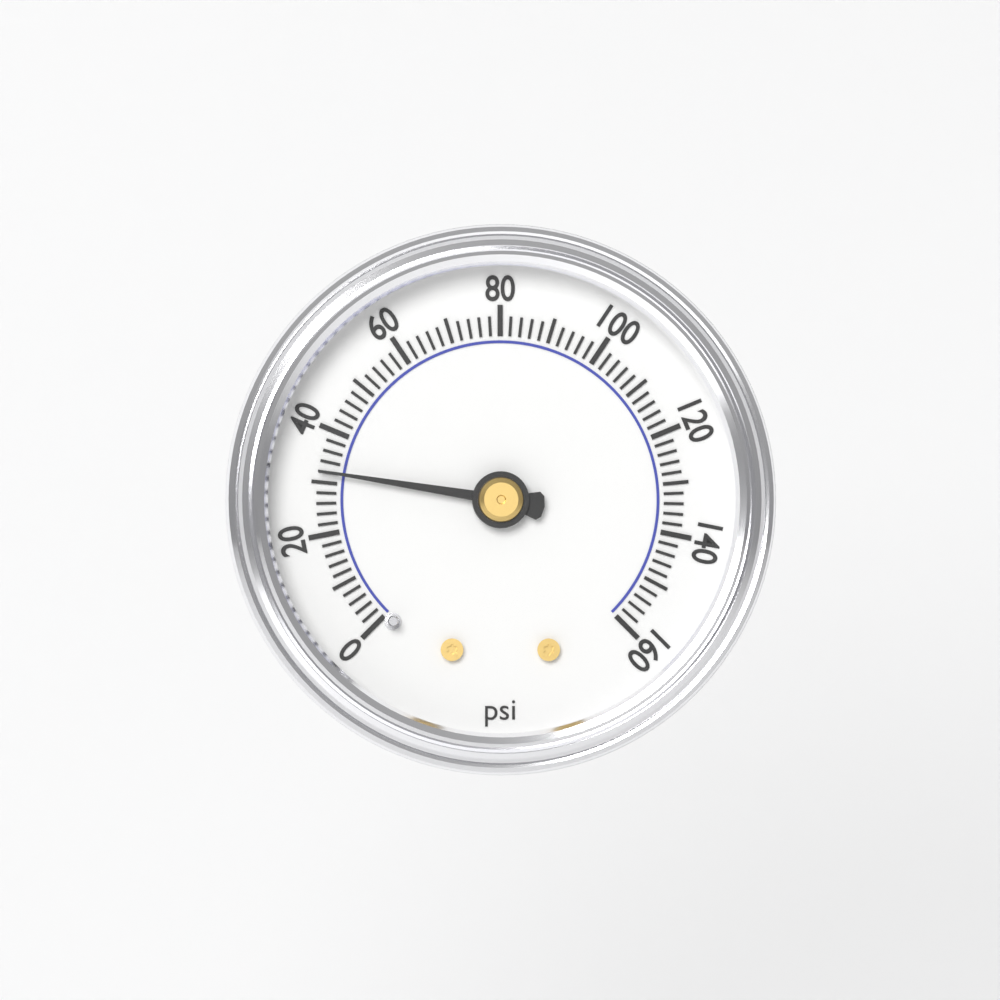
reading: 32 psi
